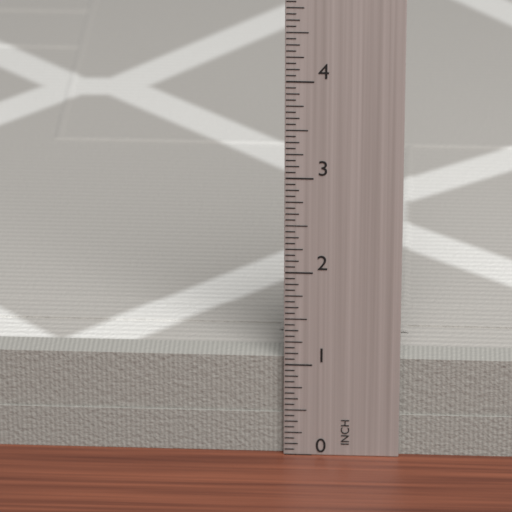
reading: 1.0625 in
